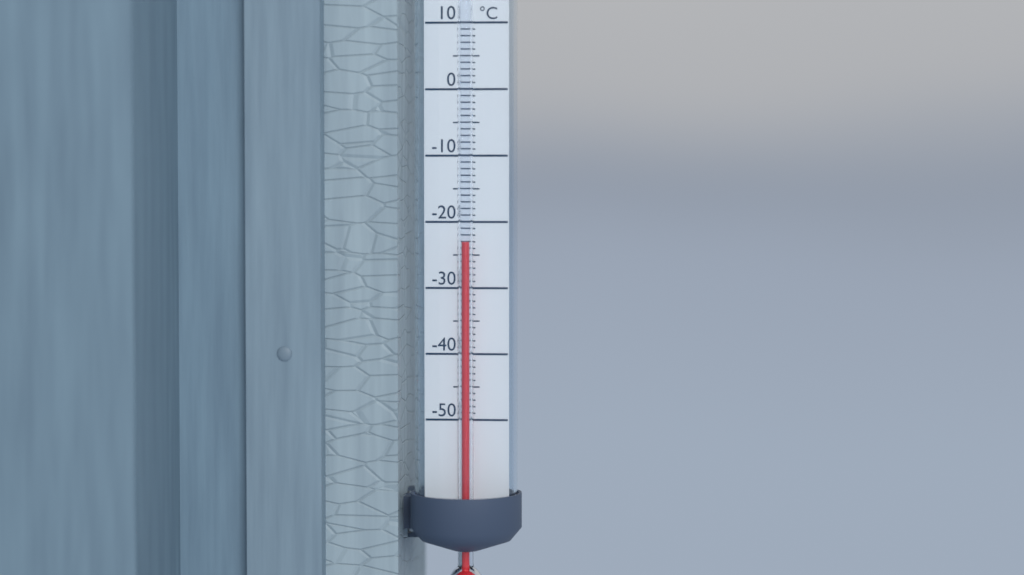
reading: -23 °C
